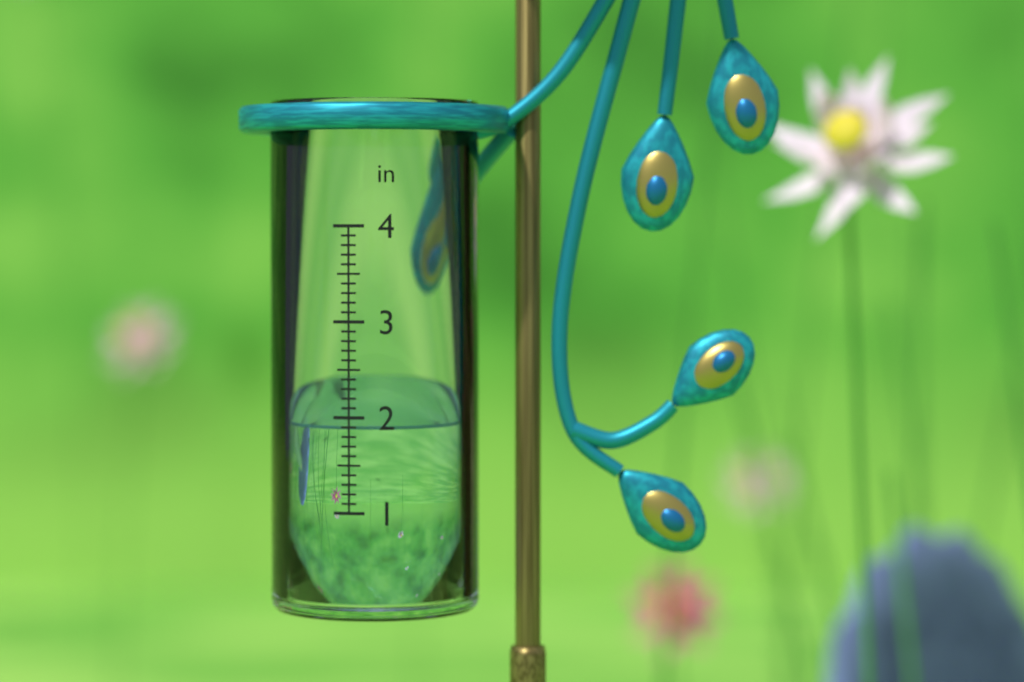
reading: 1.9 in
